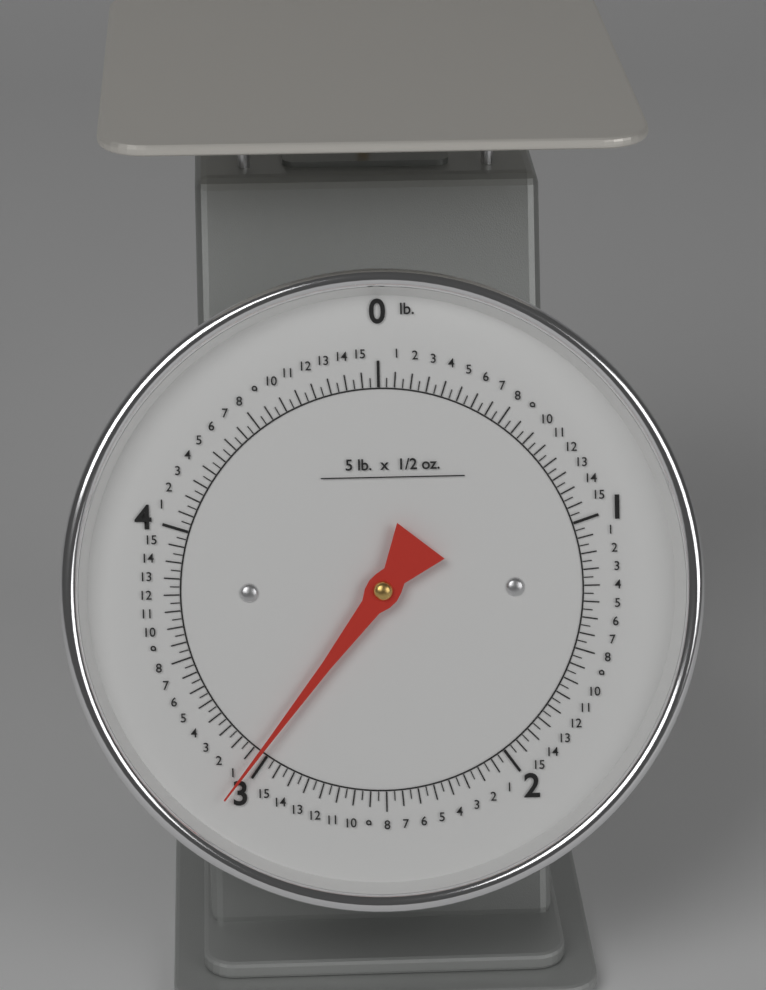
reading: 3.03125 lb
